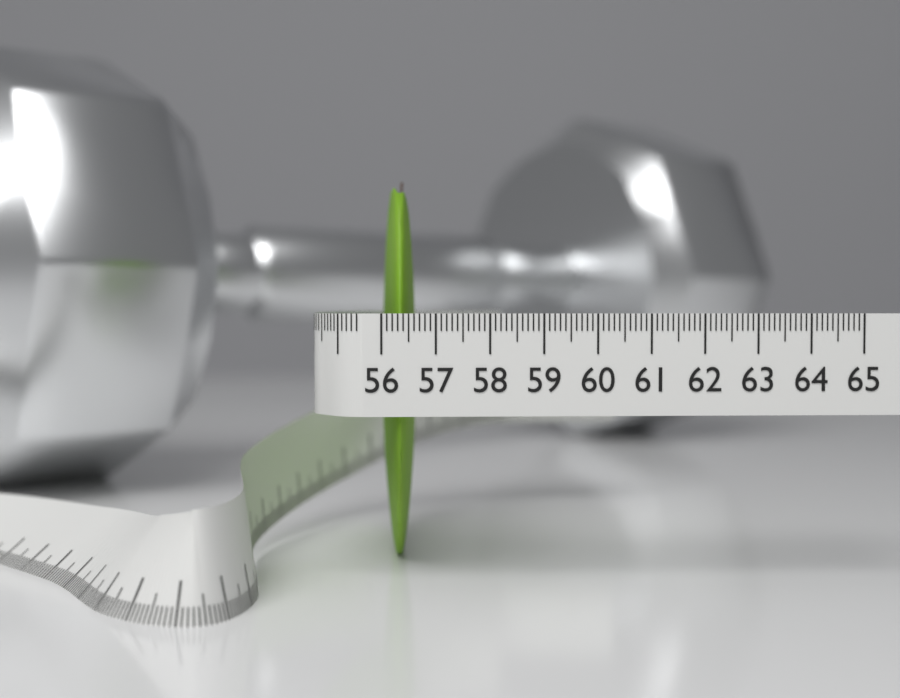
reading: 56.7 (no unit)
